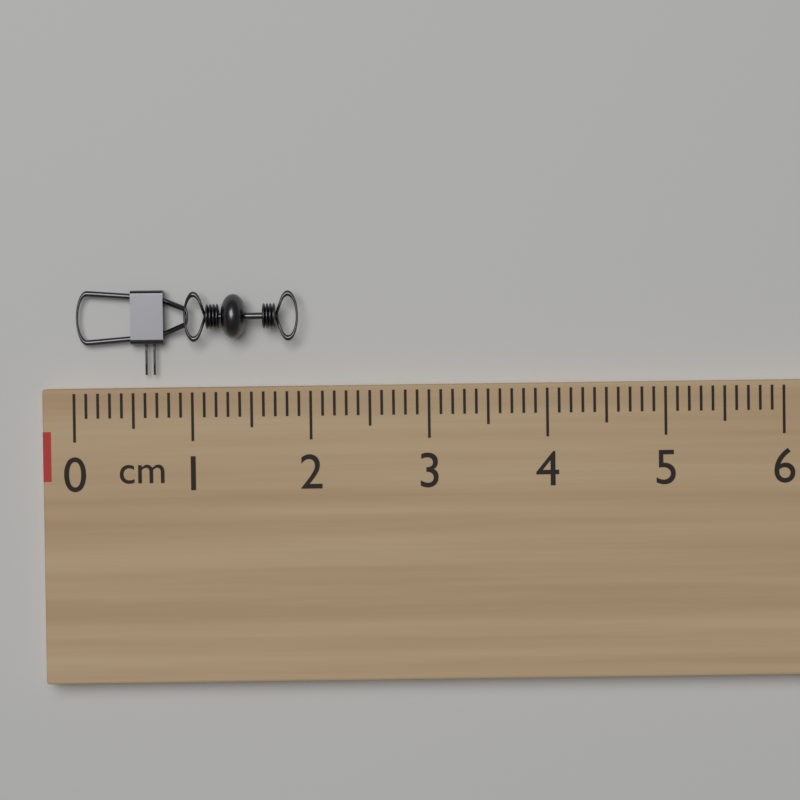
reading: 1.9 cm
